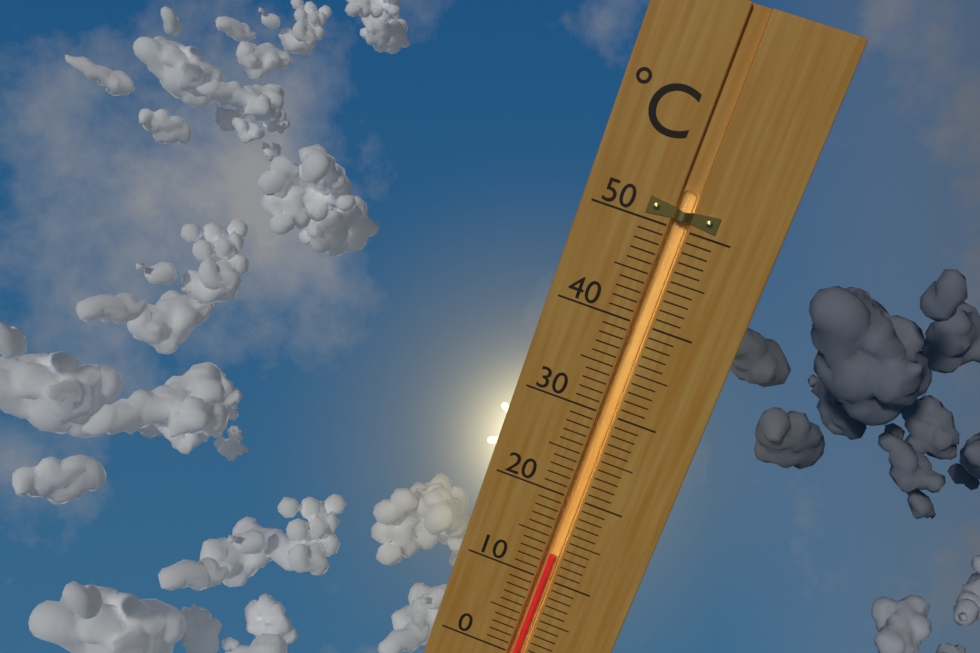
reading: 13 °C
